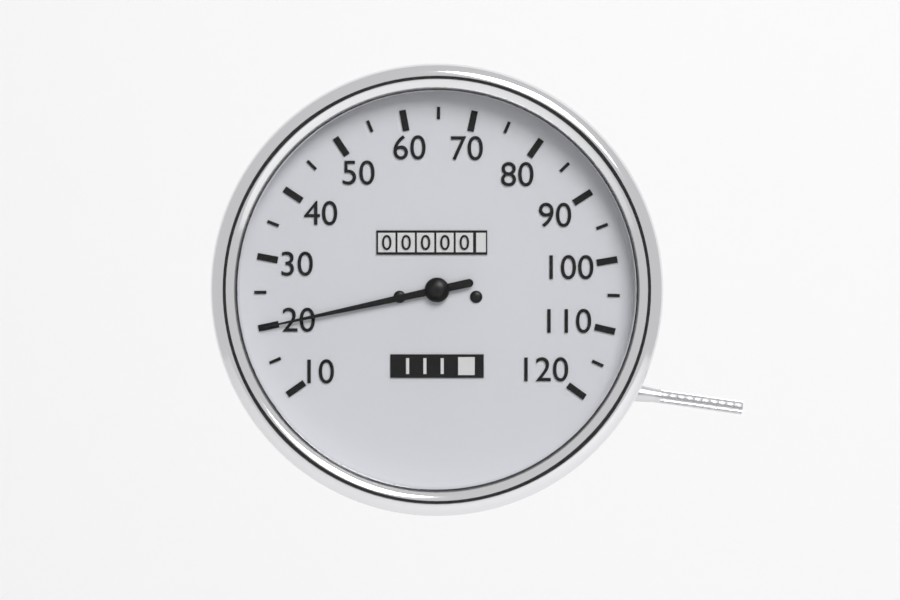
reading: 20 (no unit)
